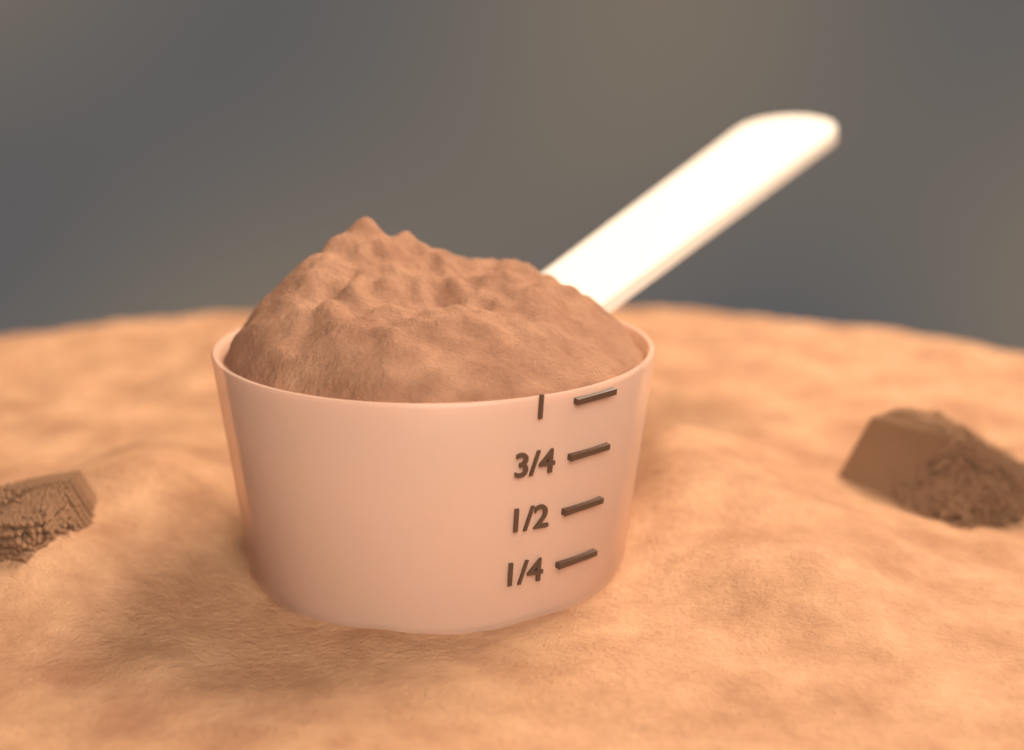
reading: 1.00 (no unit)
